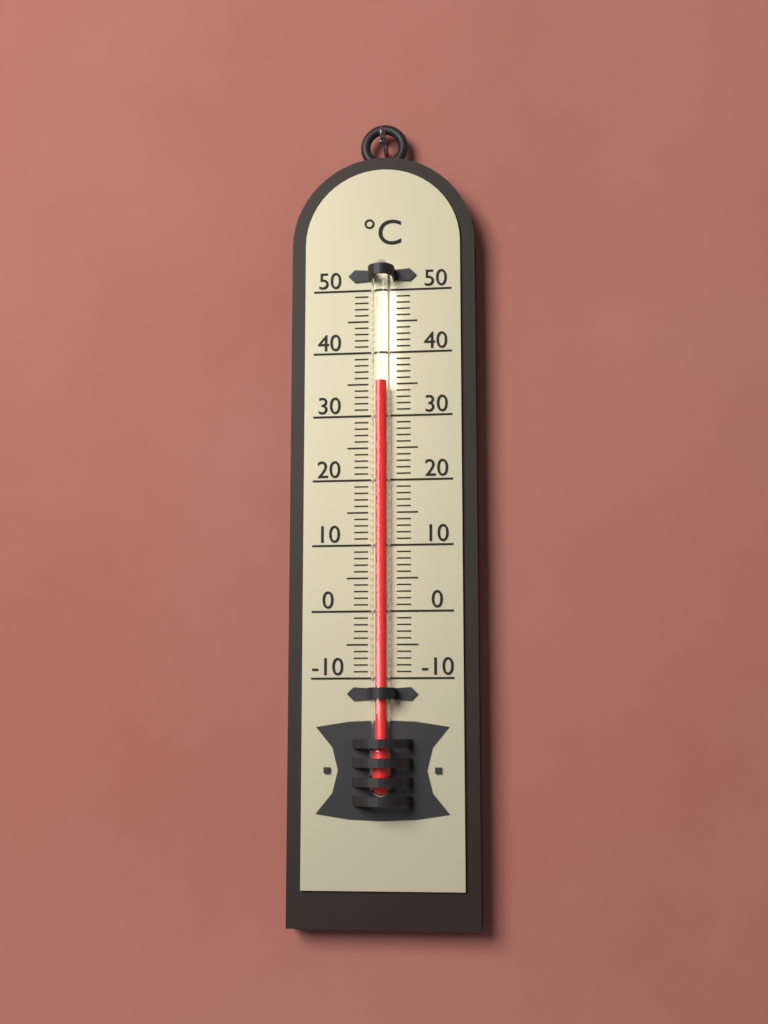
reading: 35 °C
